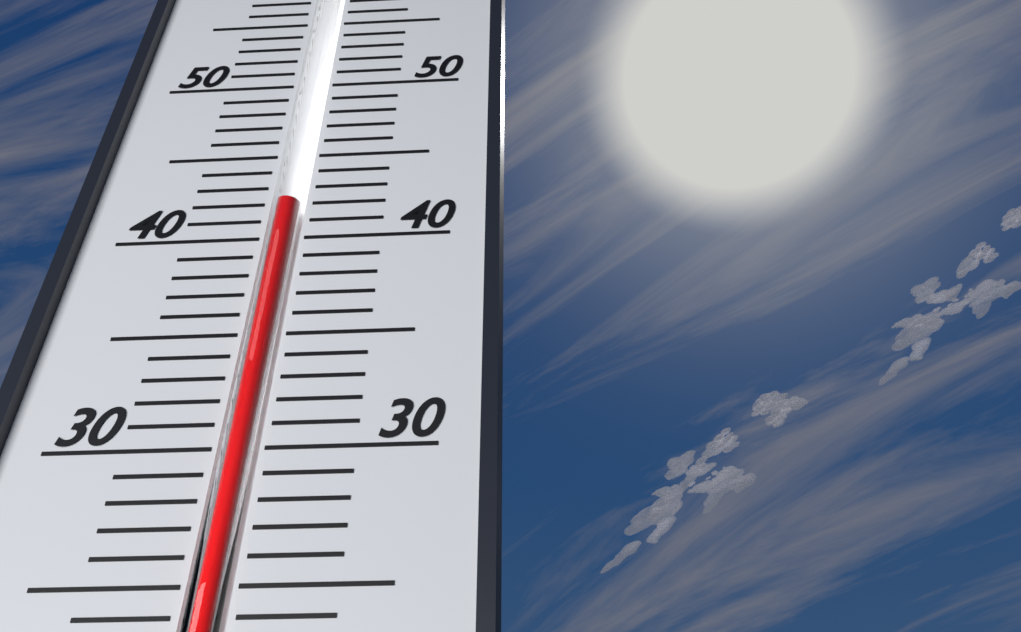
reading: 42 (no unit)
